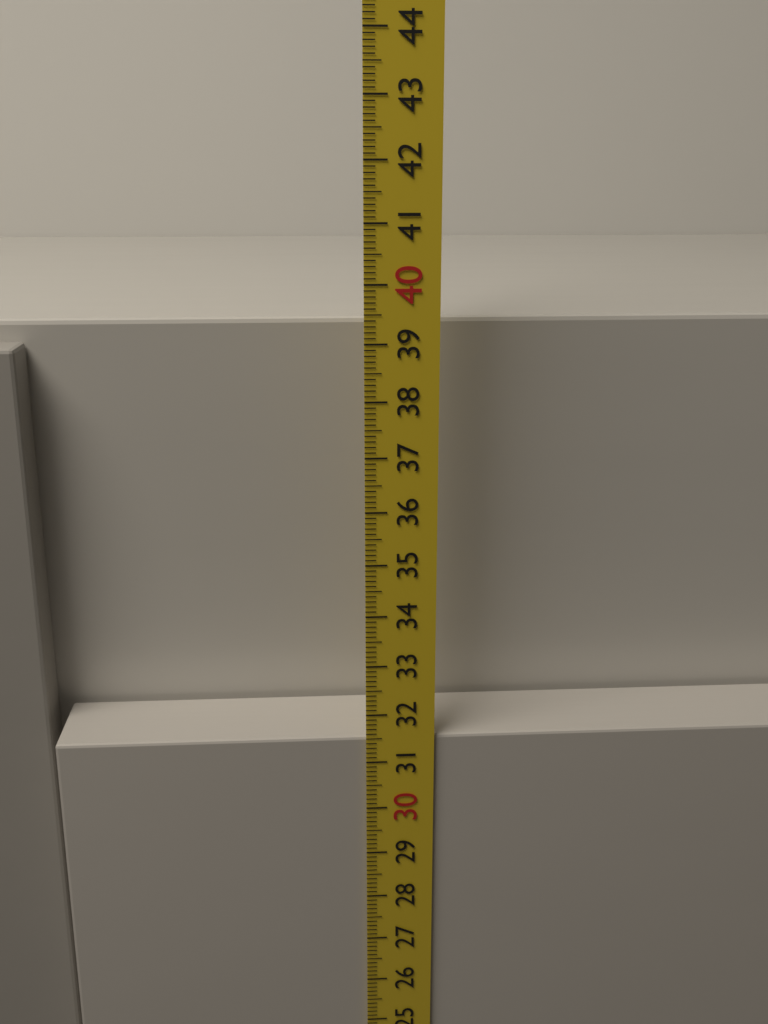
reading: 31.5 cm
